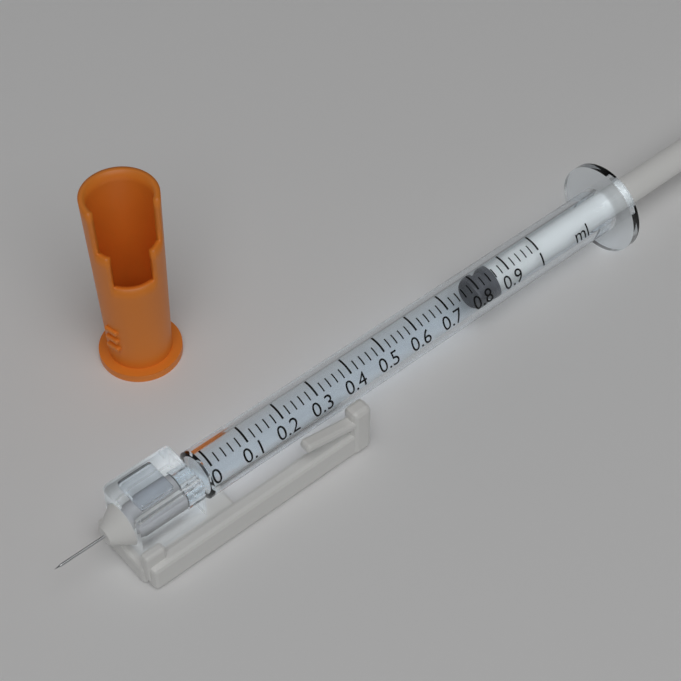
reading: 0.80 ml
